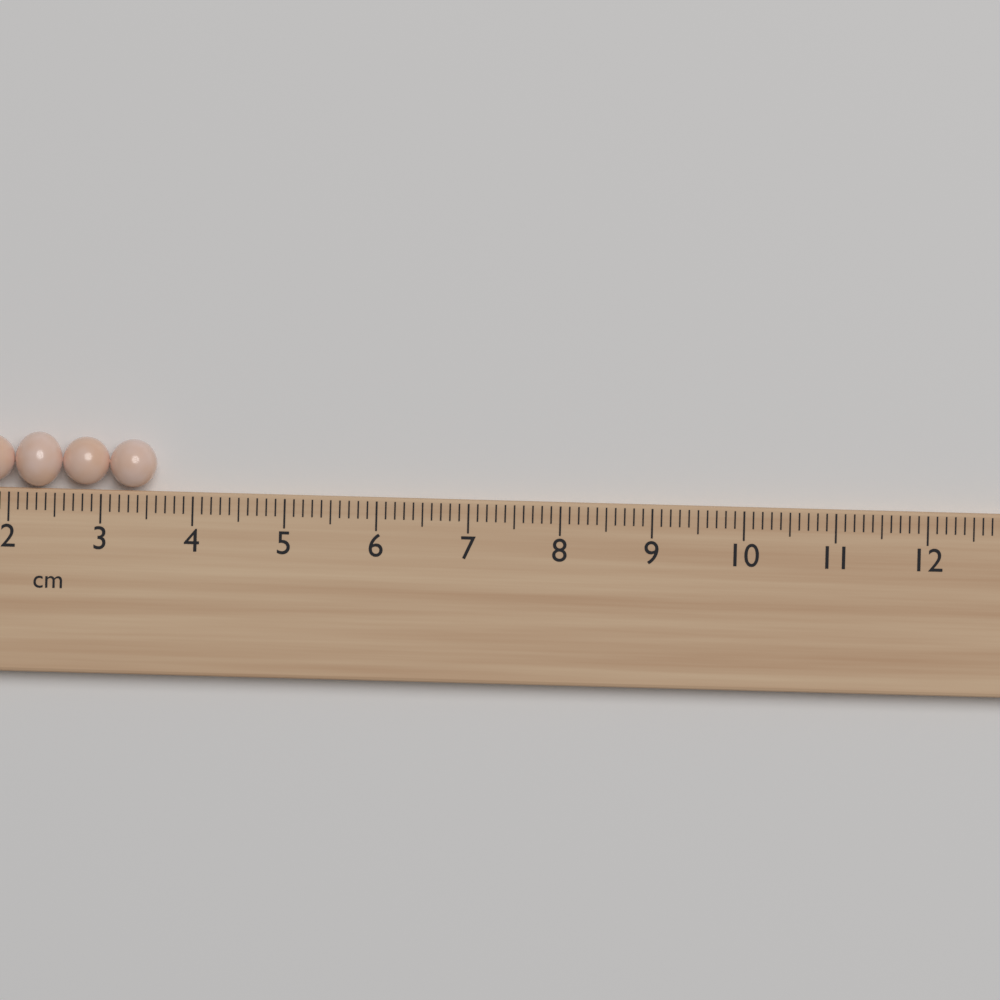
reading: 3.6 cm
